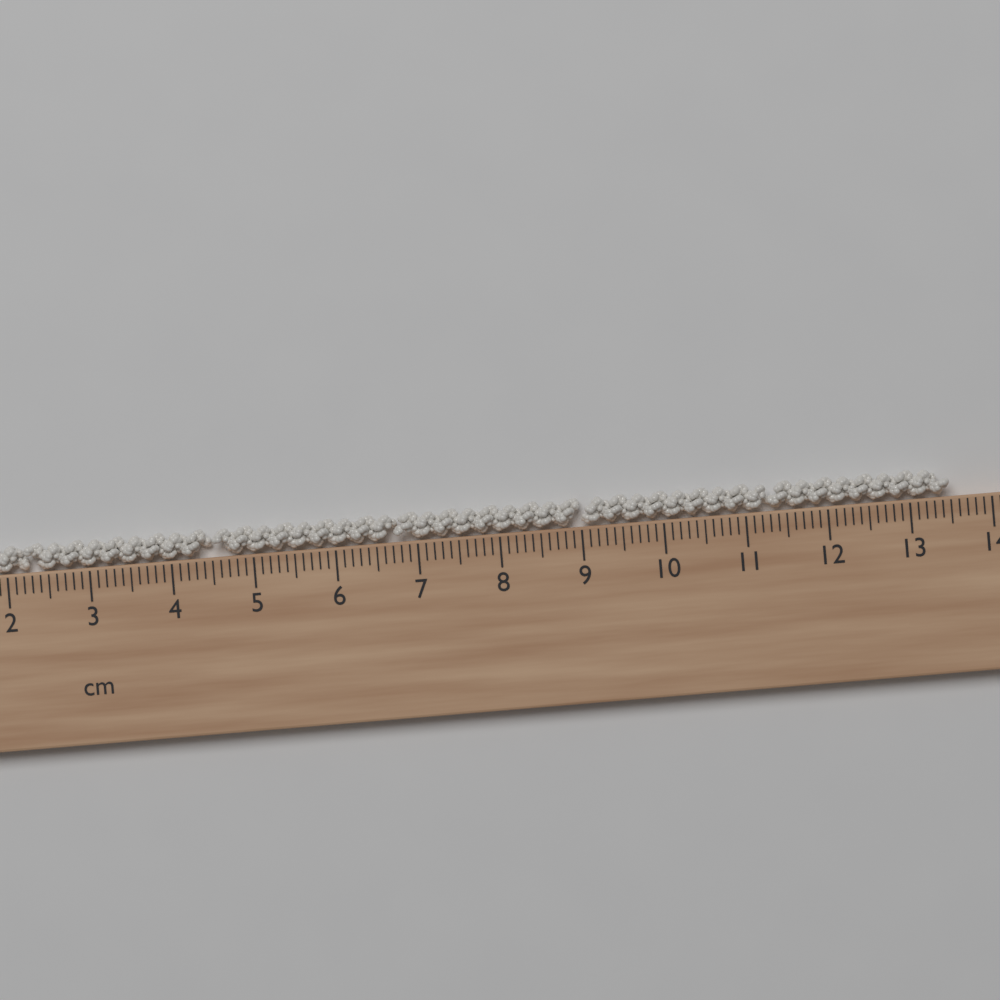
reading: 13.5 cm
